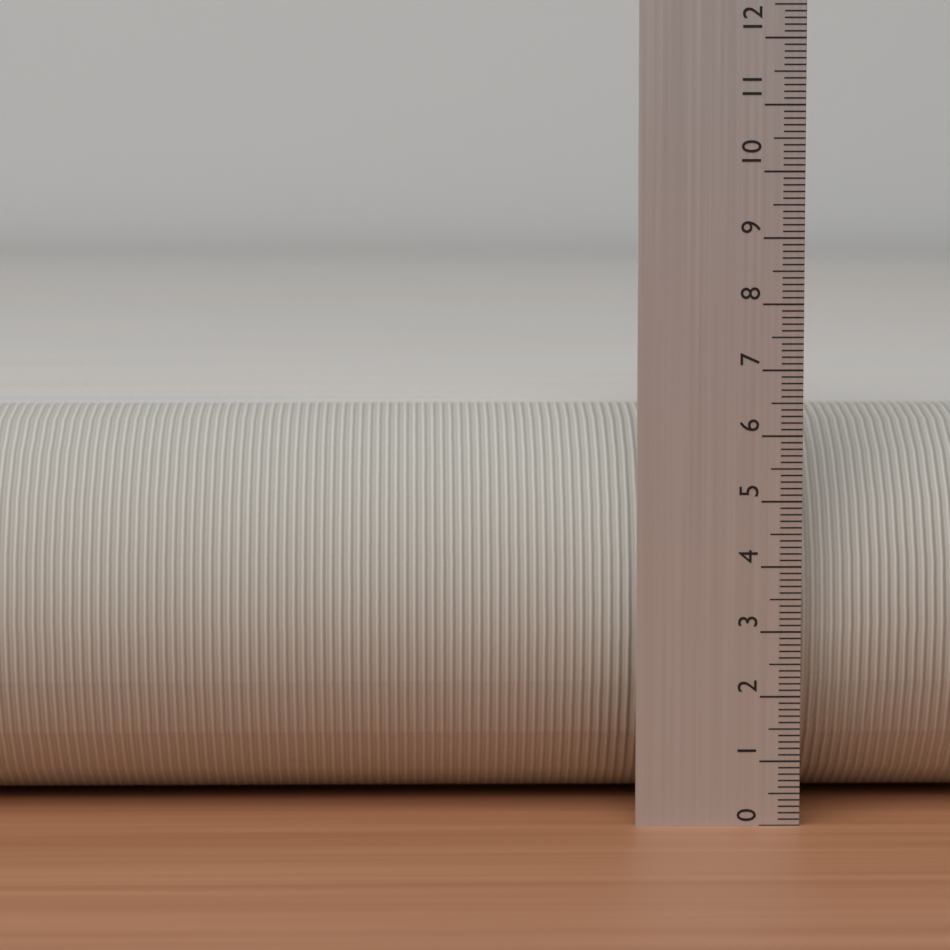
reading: 6.2 (no unit)
